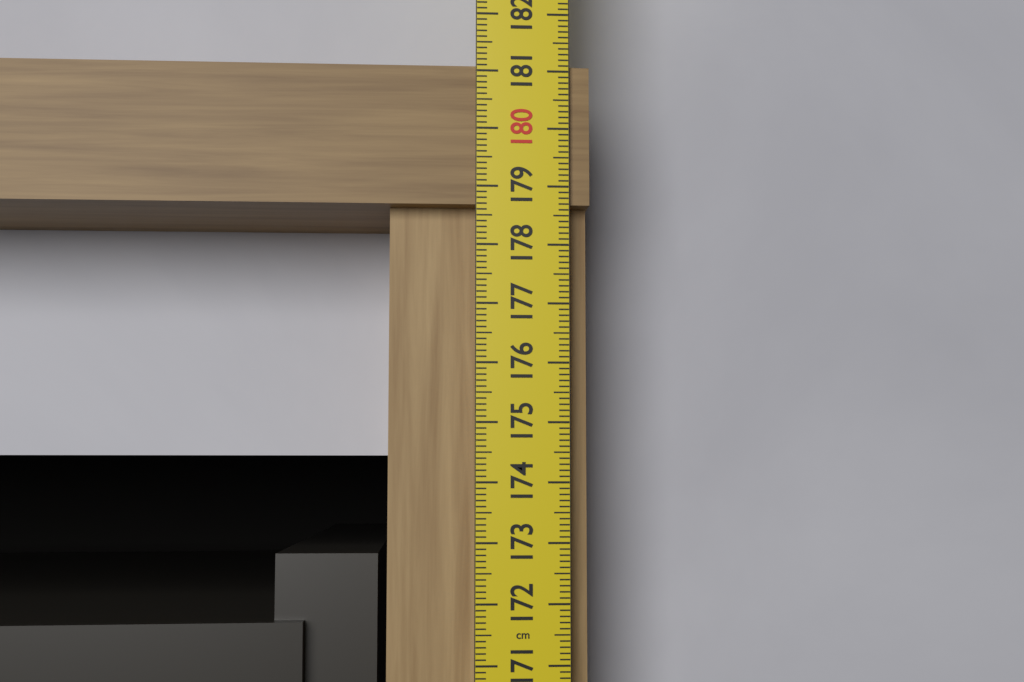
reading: 181.1 cm
